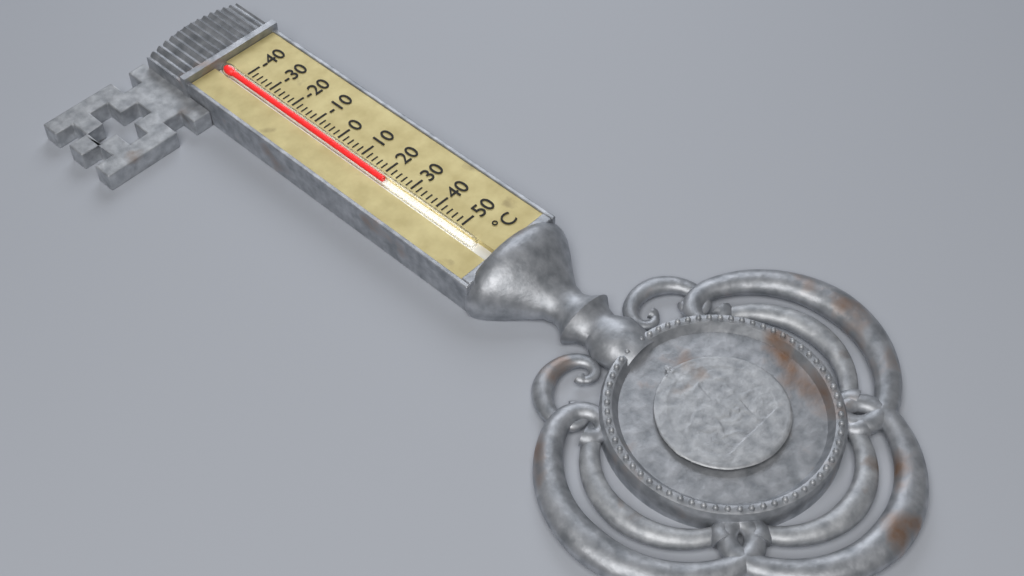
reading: 22 °C
